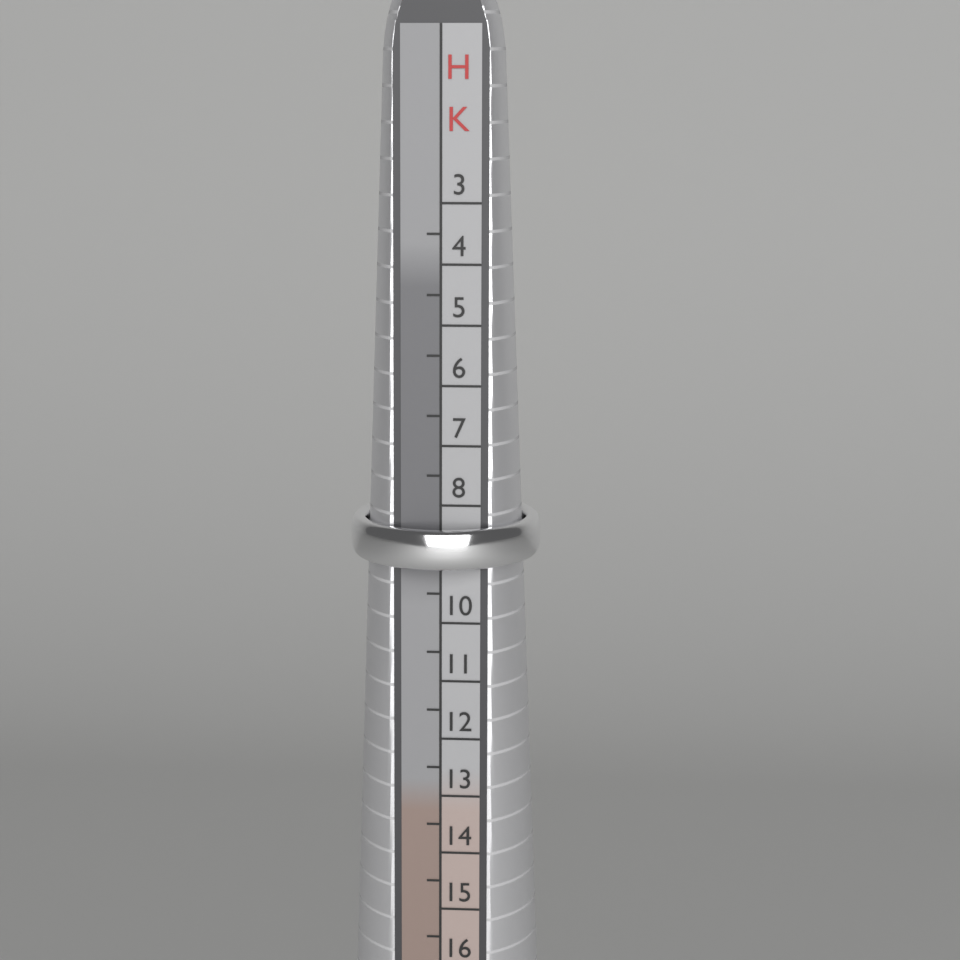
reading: 9.0 HK
